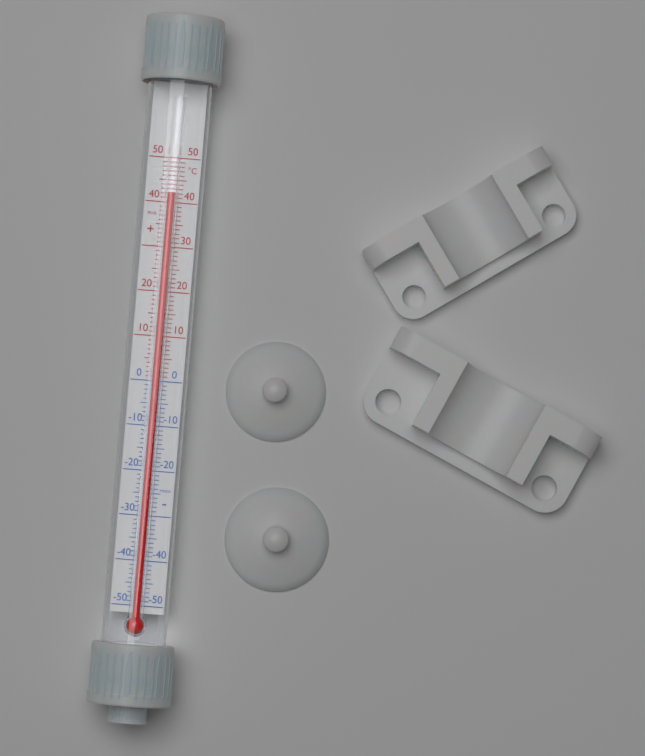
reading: 42 °C
